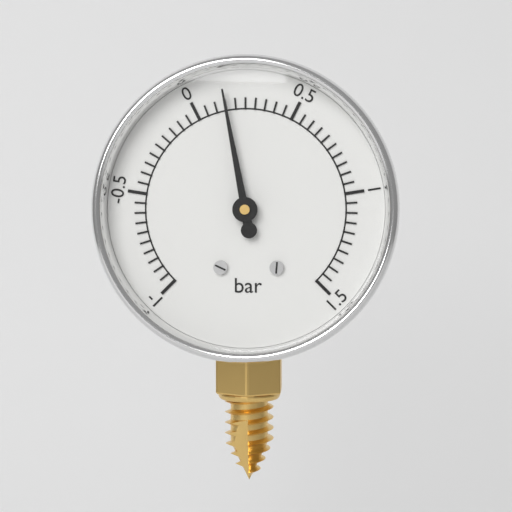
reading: 0.15 bar
